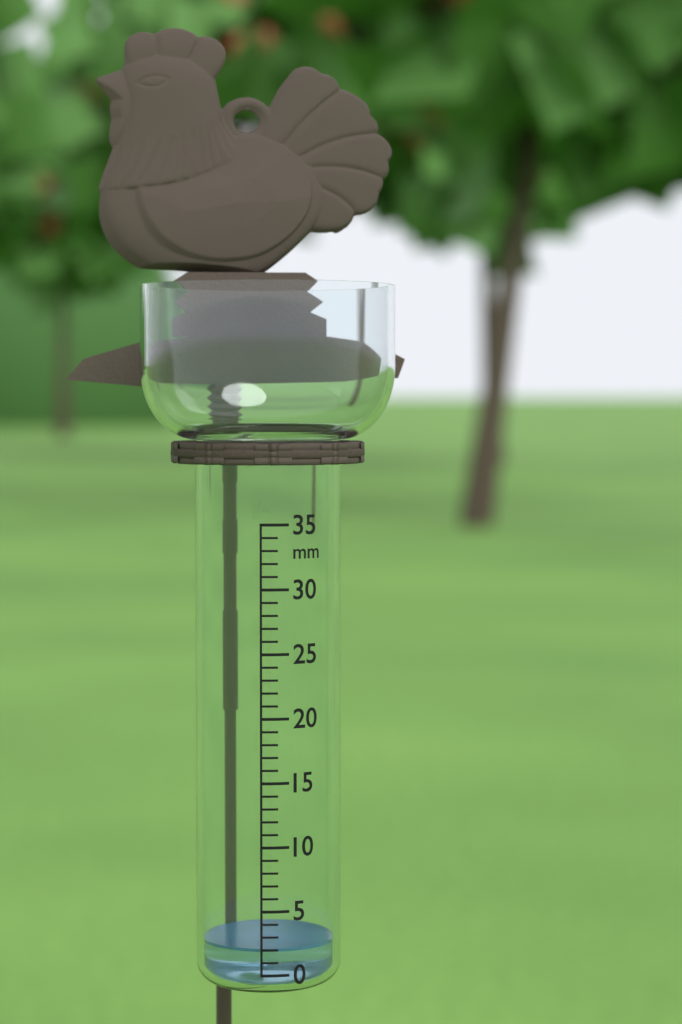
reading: 2 mm
